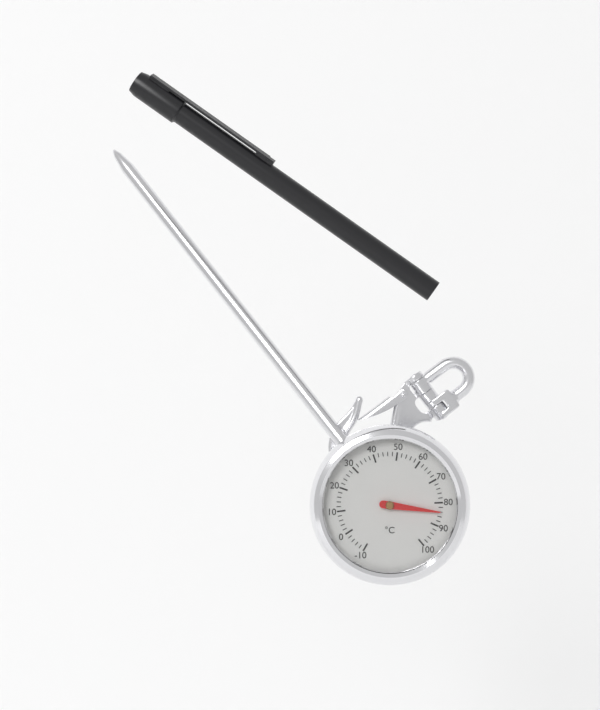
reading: 84 °C
